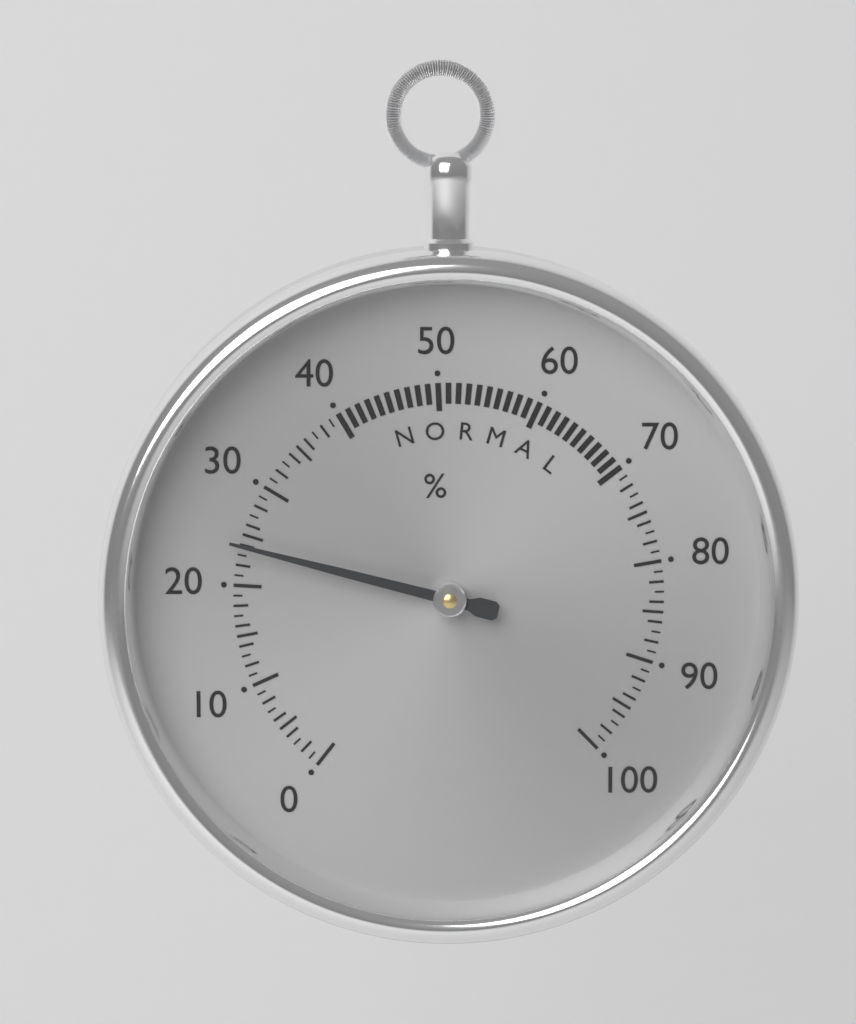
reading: 24 %
